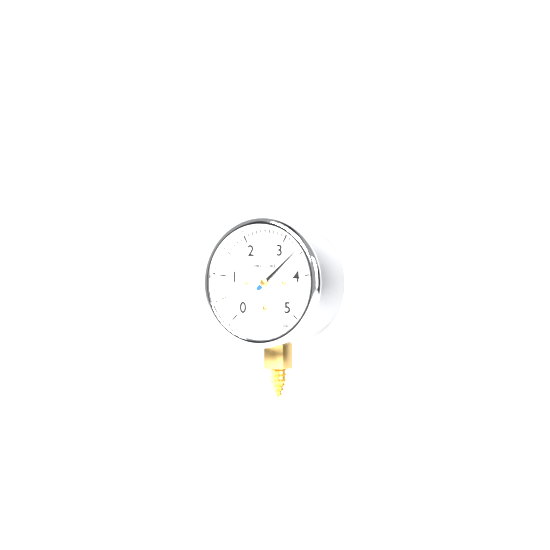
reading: 3.4 psi
